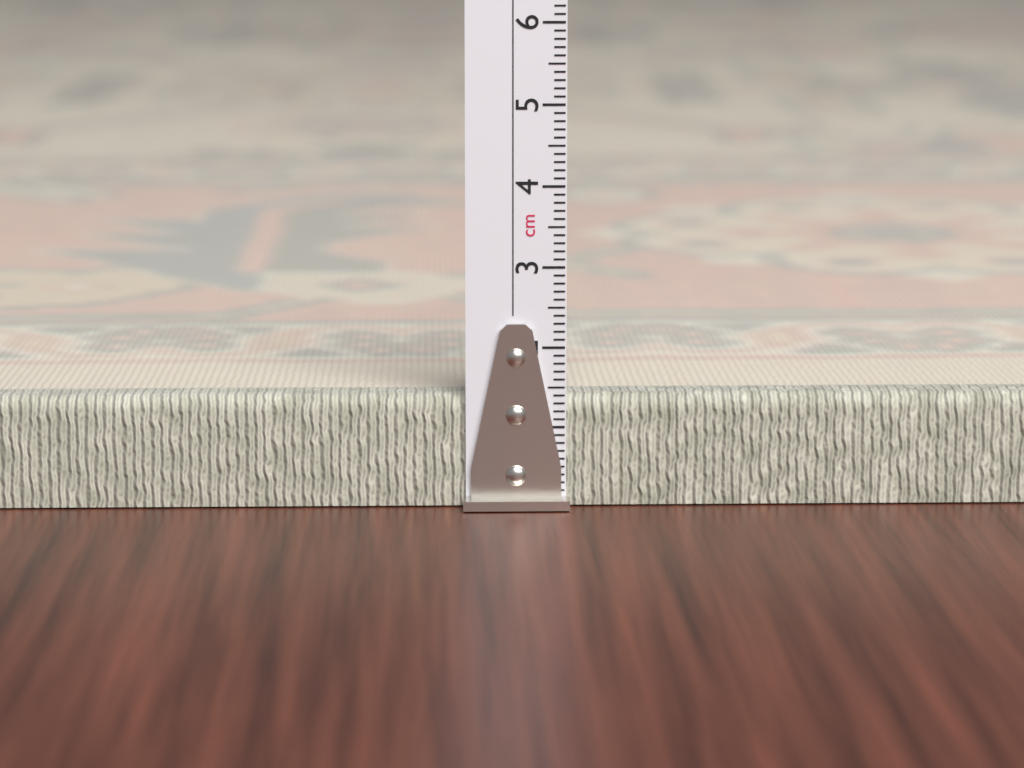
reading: 1.4 cm
